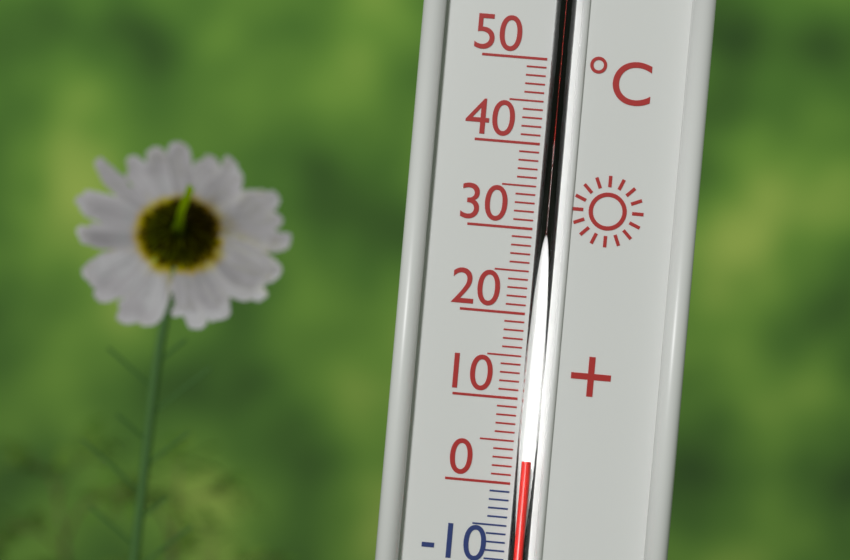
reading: 3 °C
